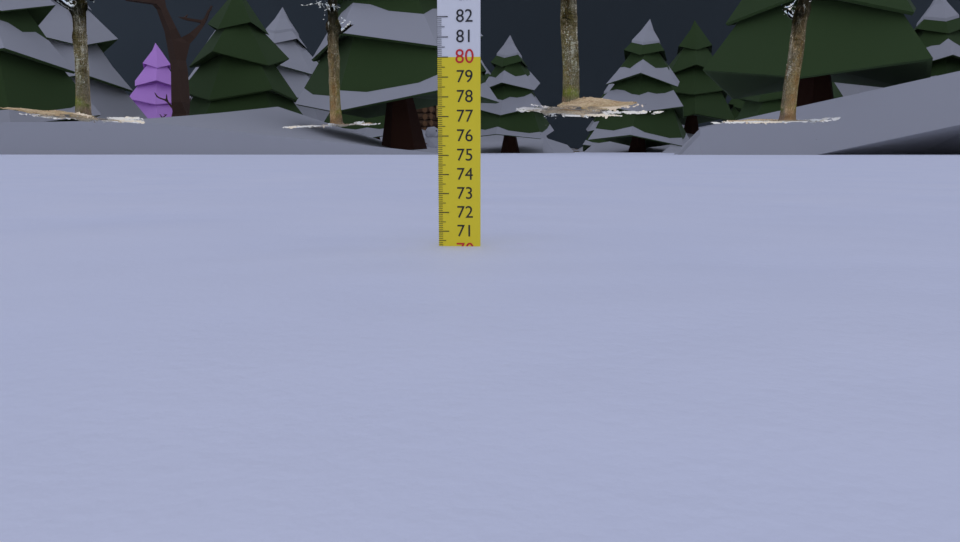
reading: 70.2 cm
